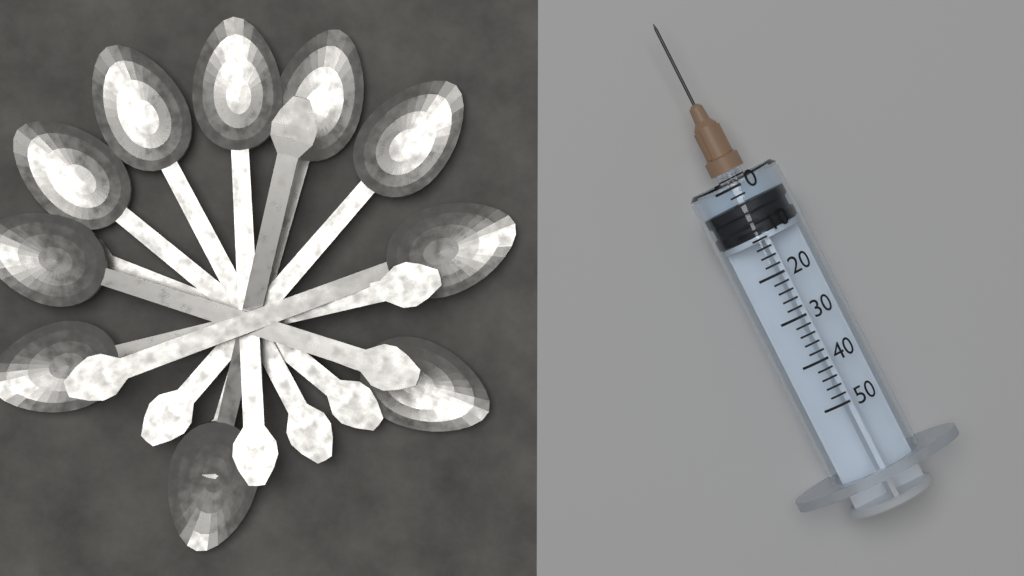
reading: 4 (no unit)
